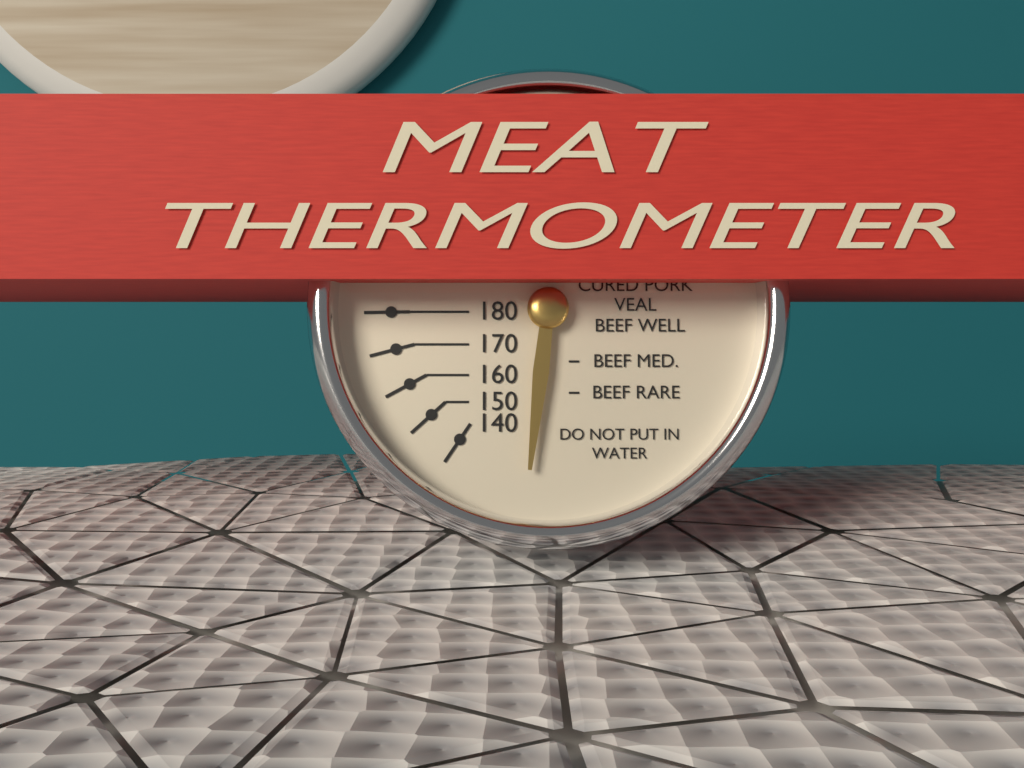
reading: 120 (no unit)
